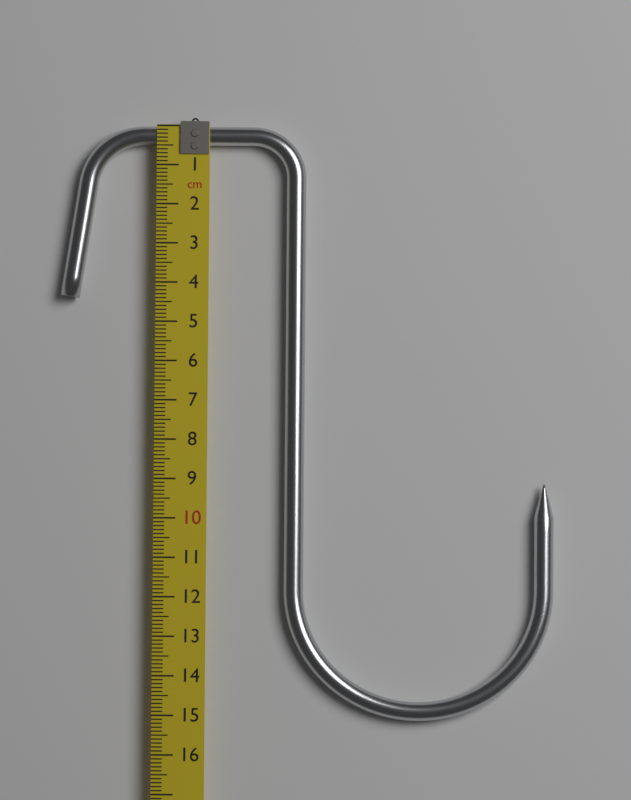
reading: 15.1 cm
